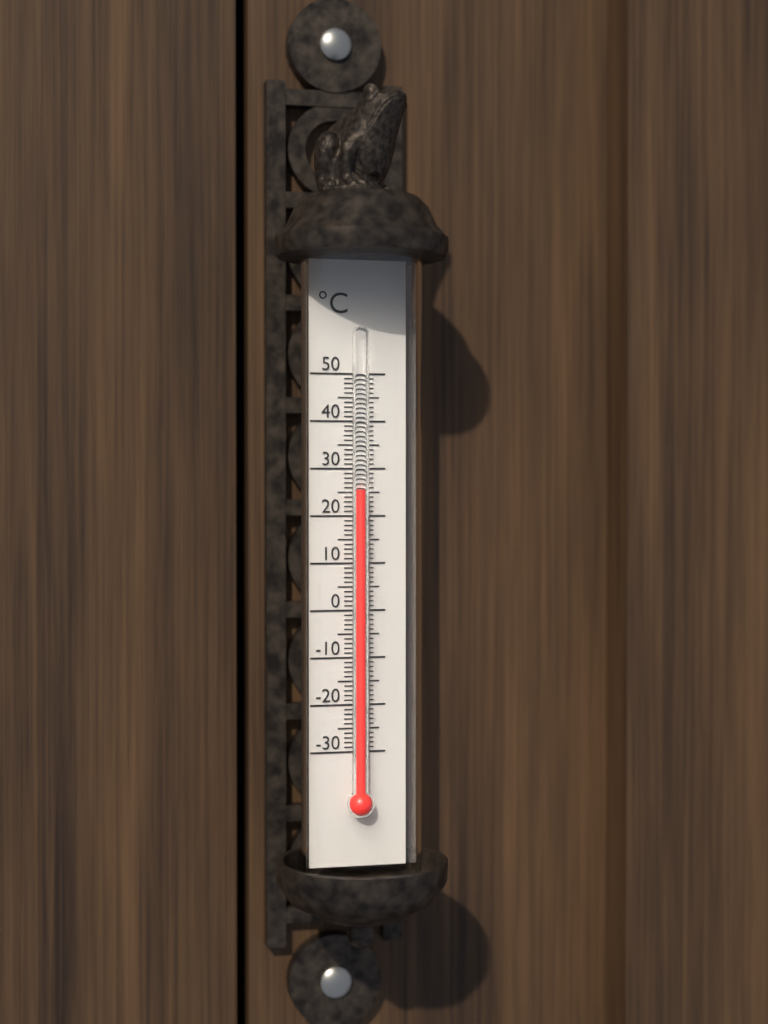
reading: 25.5 °C
